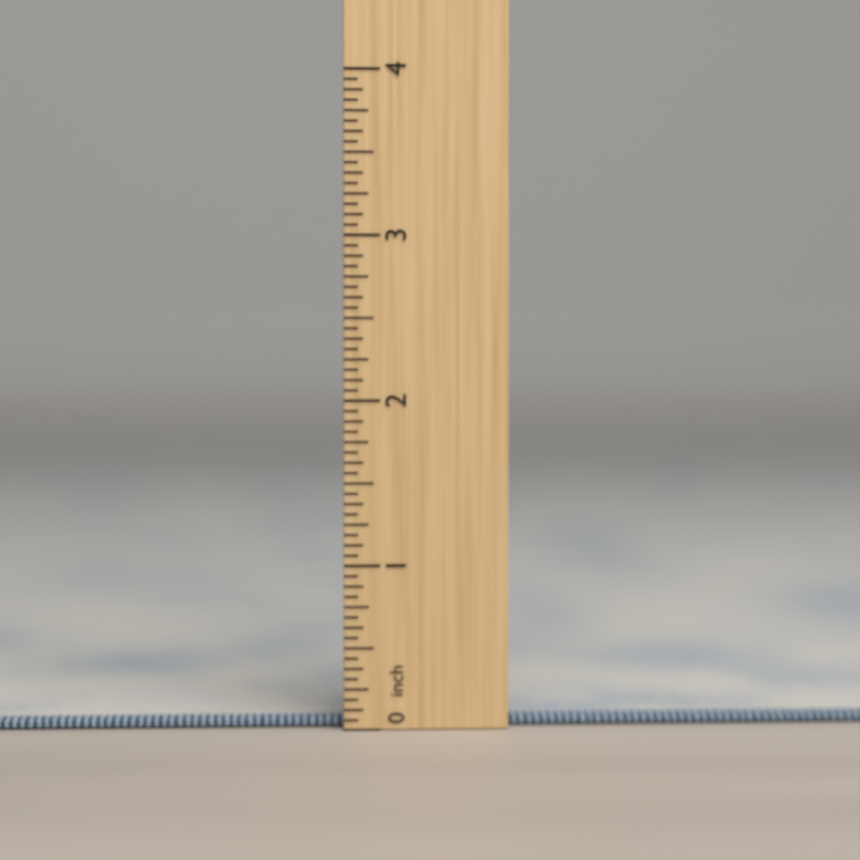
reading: 0.0625 inch
